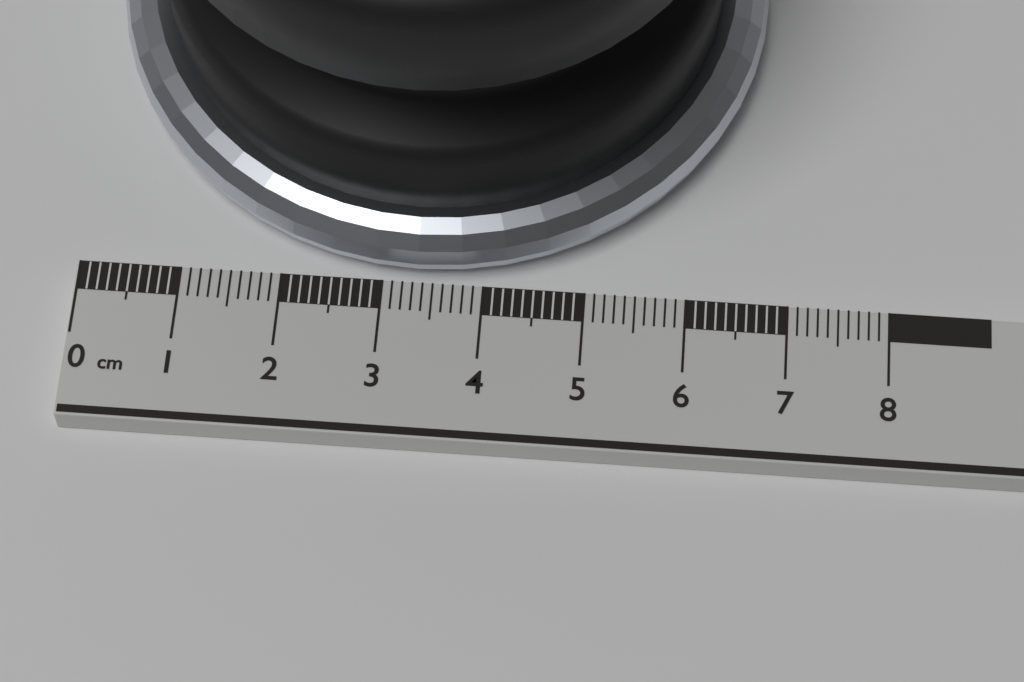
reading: 6.7 cm
